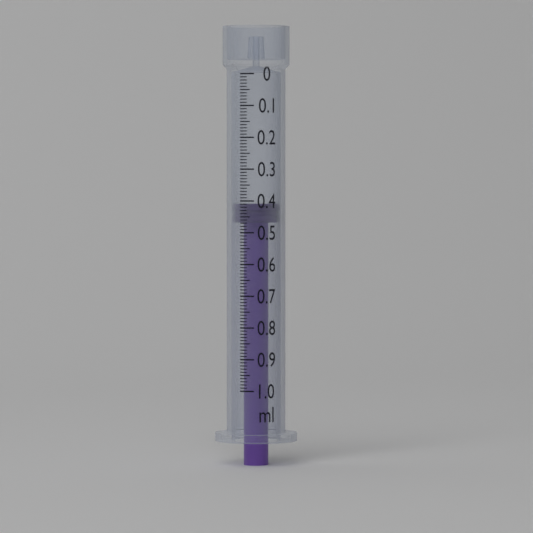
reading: 0.41 ml
